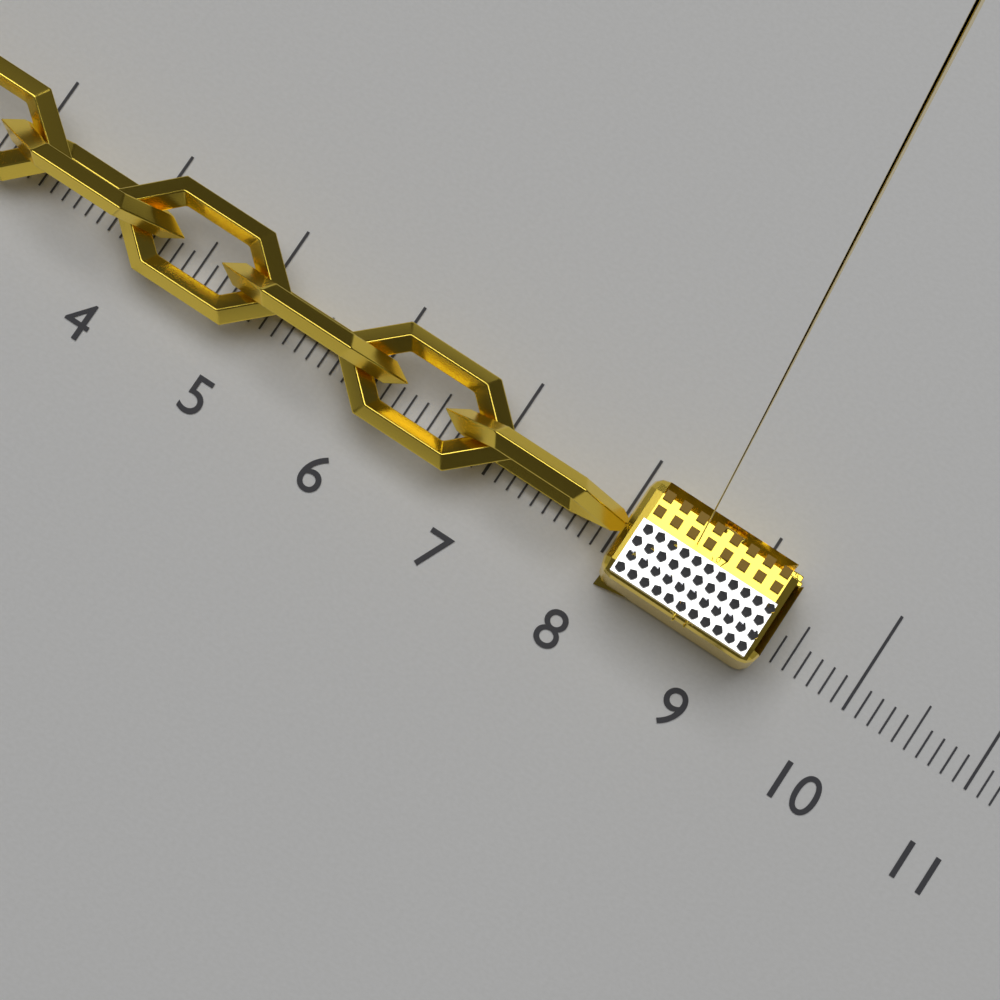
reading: 9.3 (no unit)
